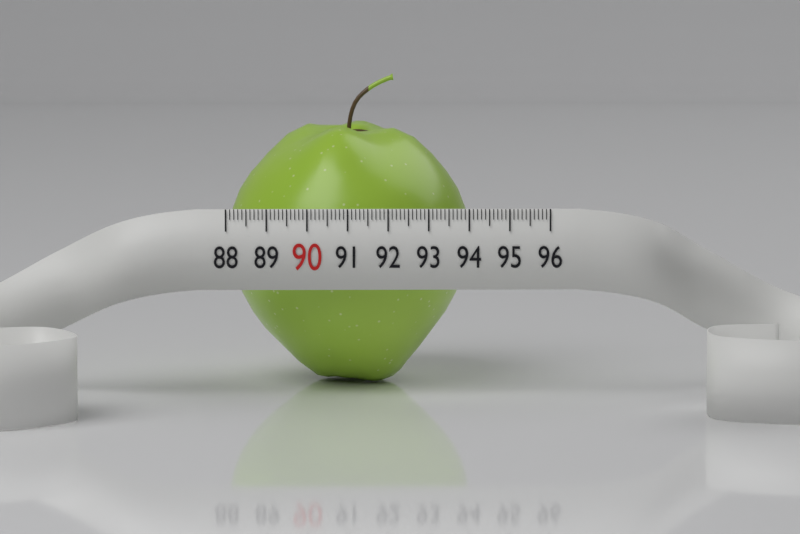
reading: 94.1 (no unit)
